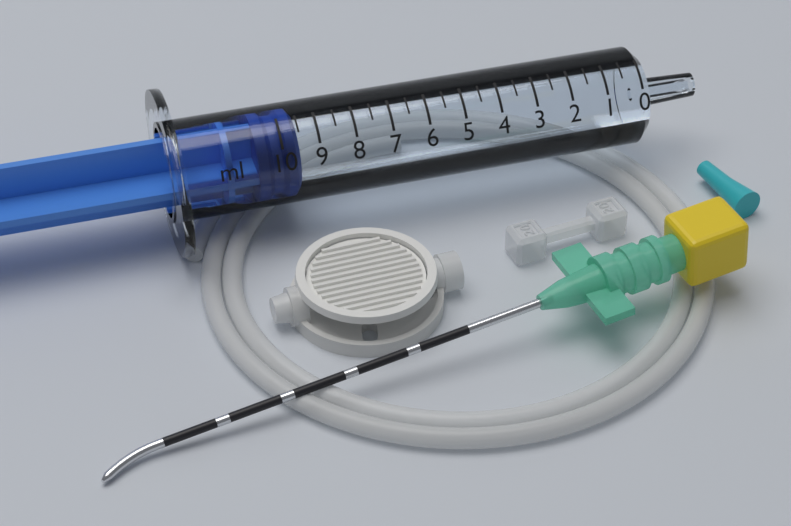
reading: 9.5 ml
